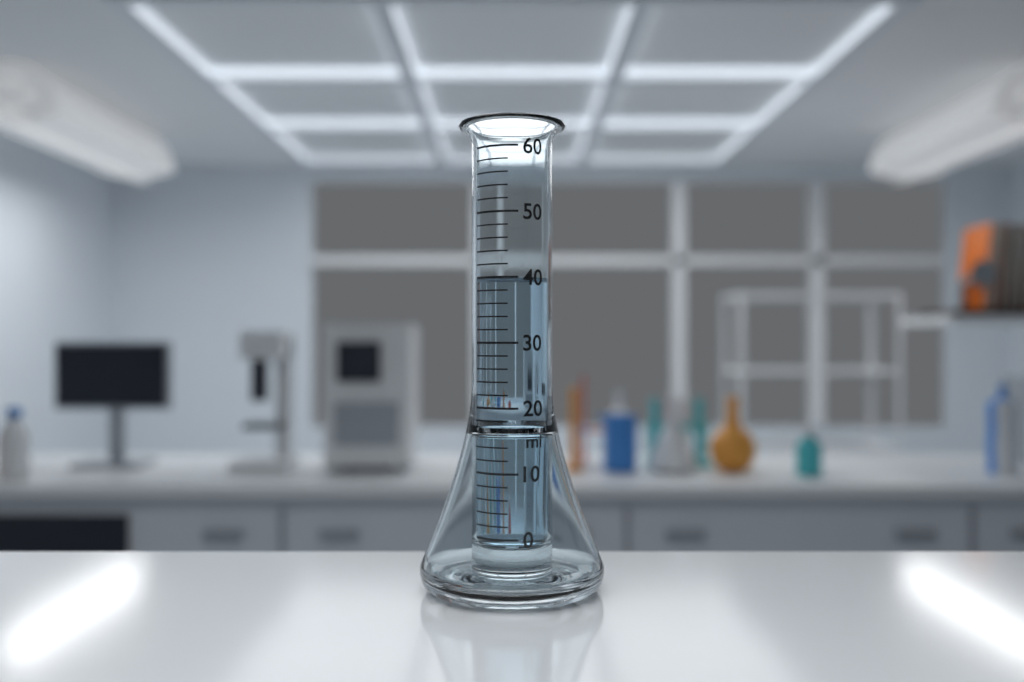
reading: 40 ml
